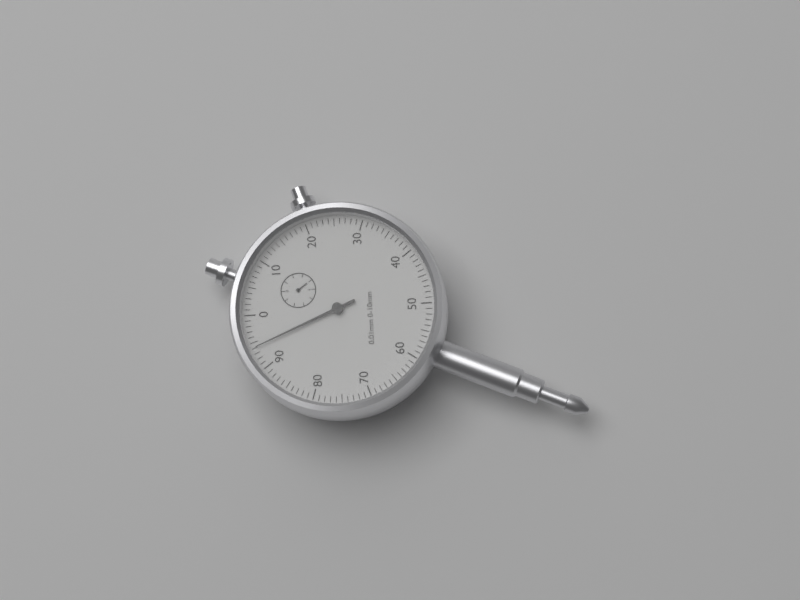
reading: 0.94 mm
